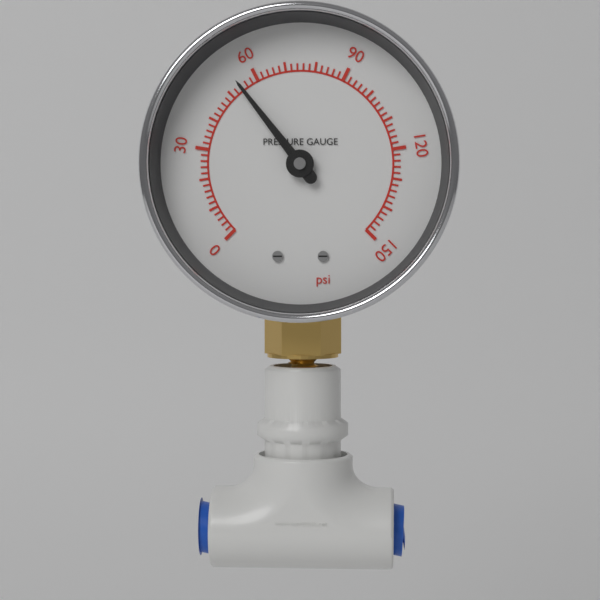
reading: 54 psi
